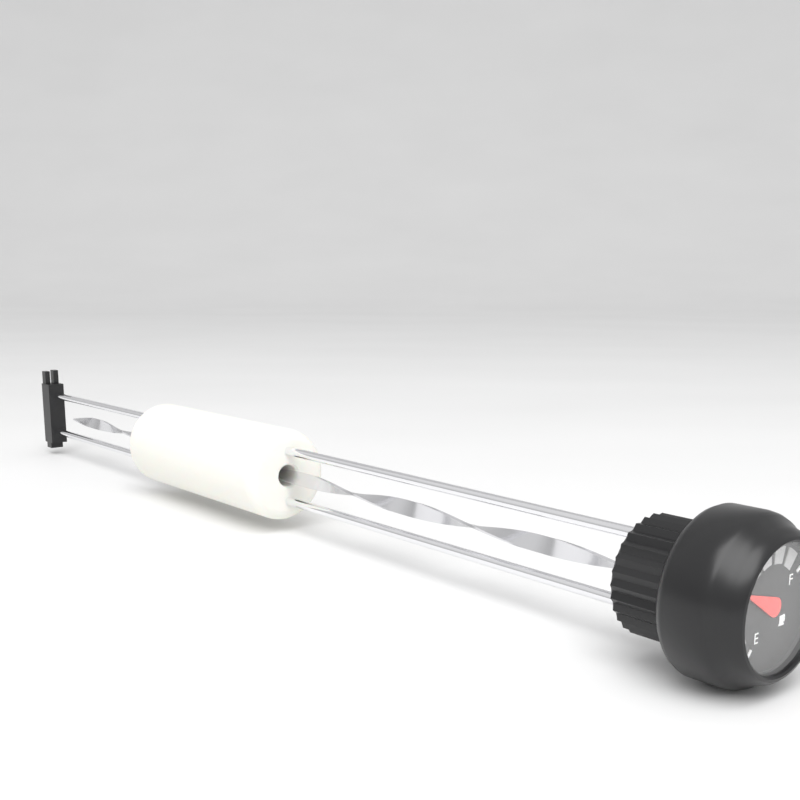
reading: 0.375 (no unit)
